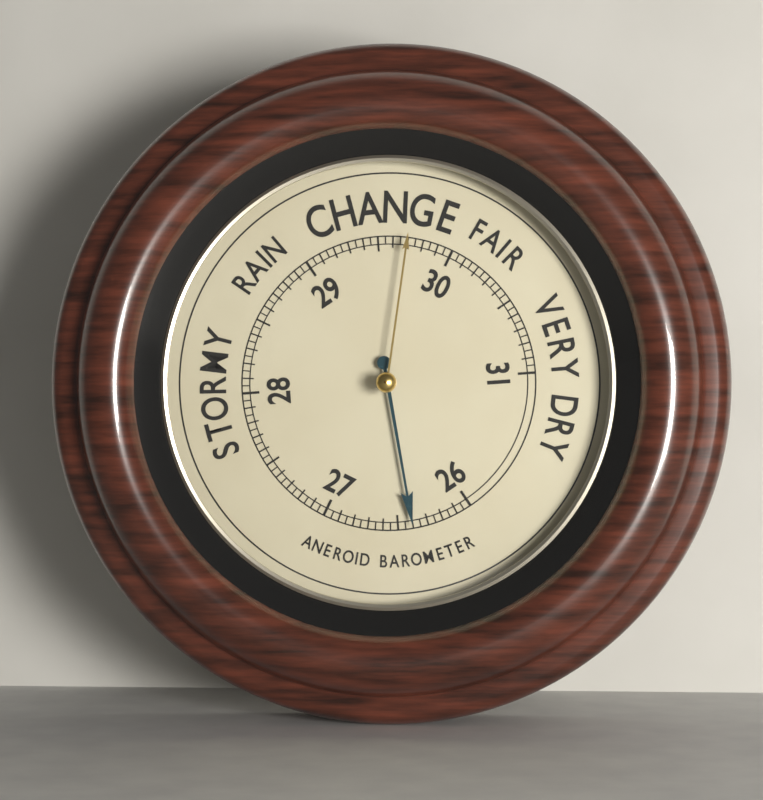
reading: 26.40 (no unit)
